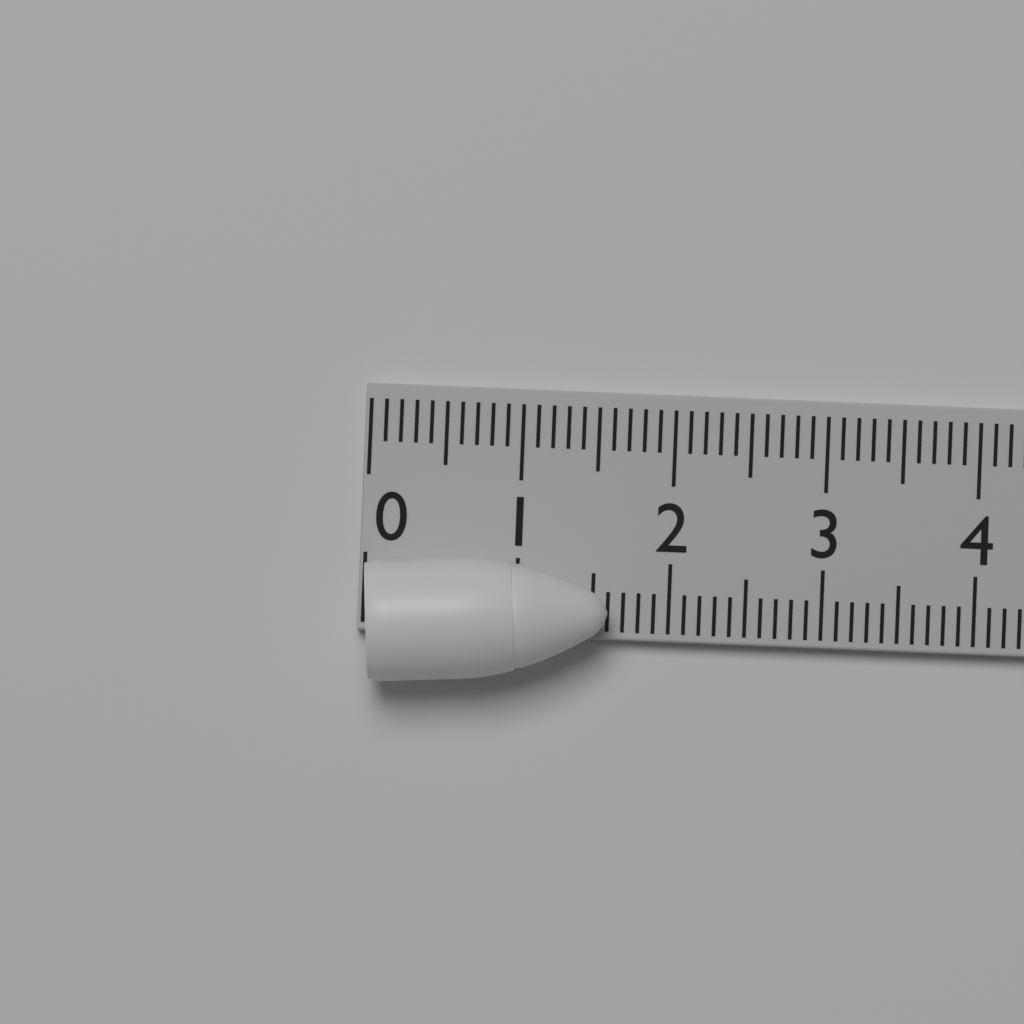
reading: 1.6 (no unit)
